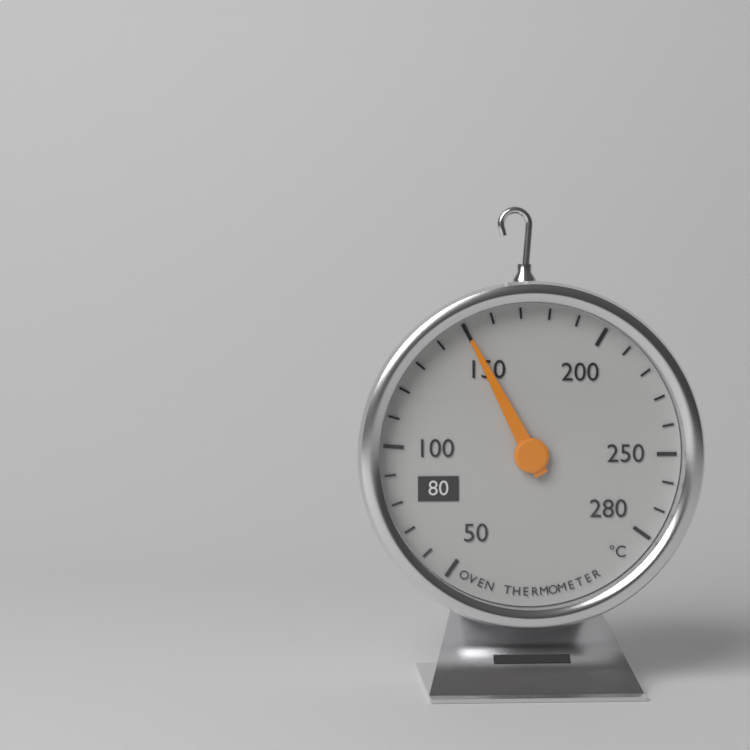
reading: 150 °C
